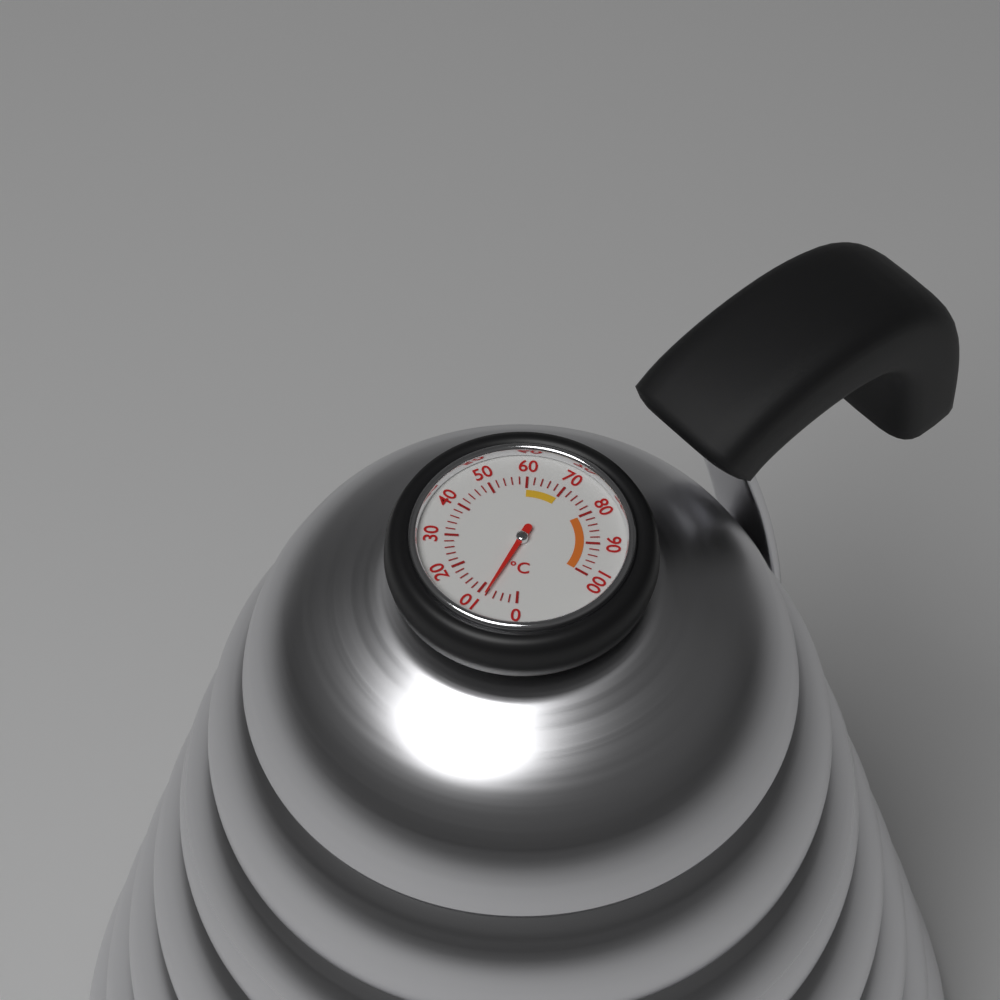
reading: 8 °C
